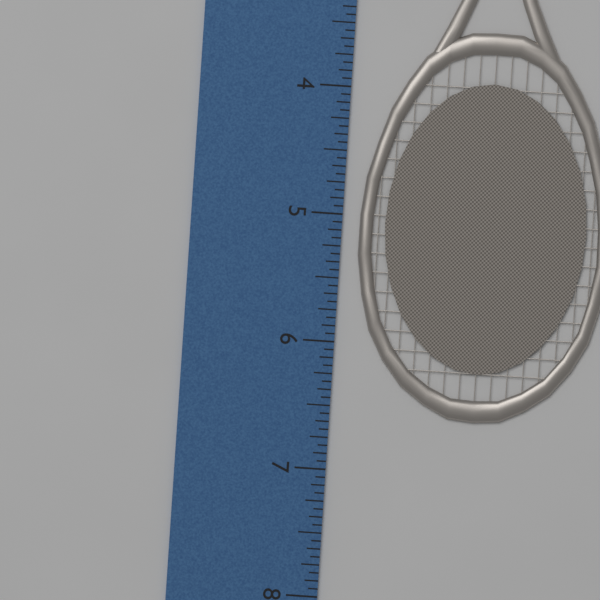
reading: 6.5625 inch
